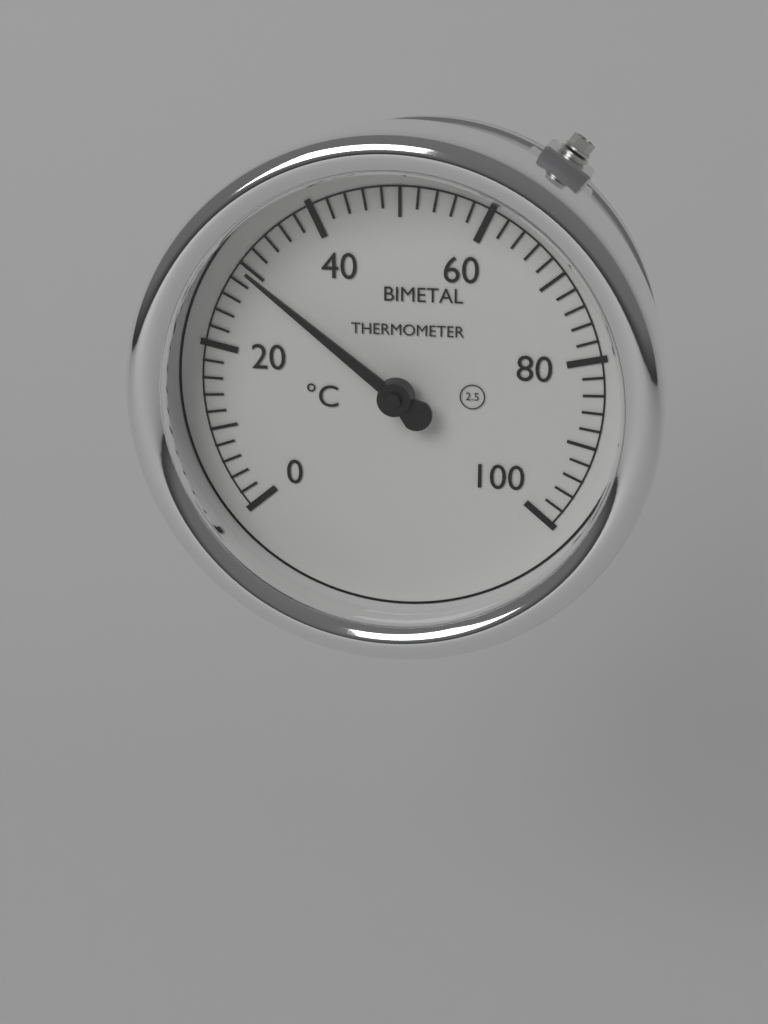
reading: 30 °C
